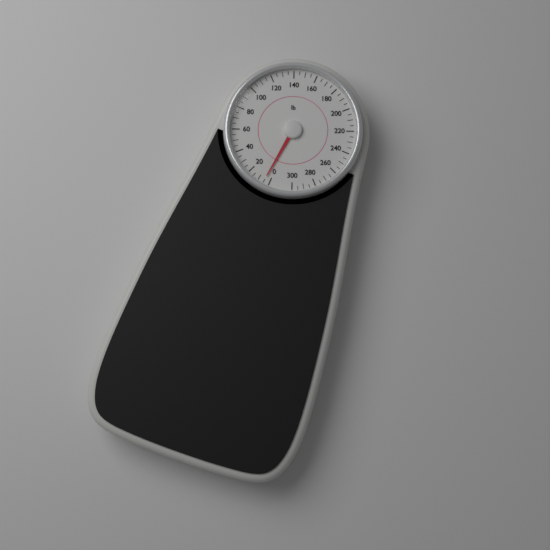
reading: 5 lb
